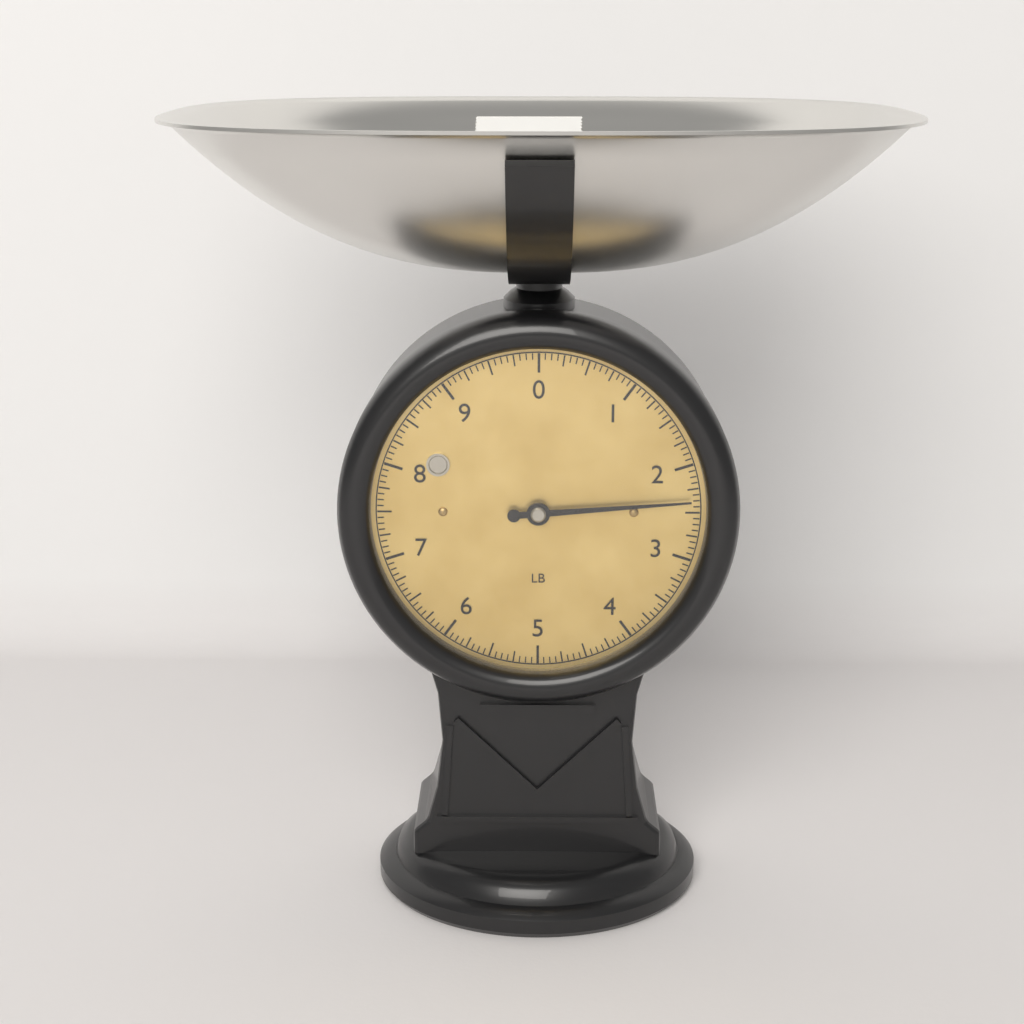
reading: 2.3750 lb
